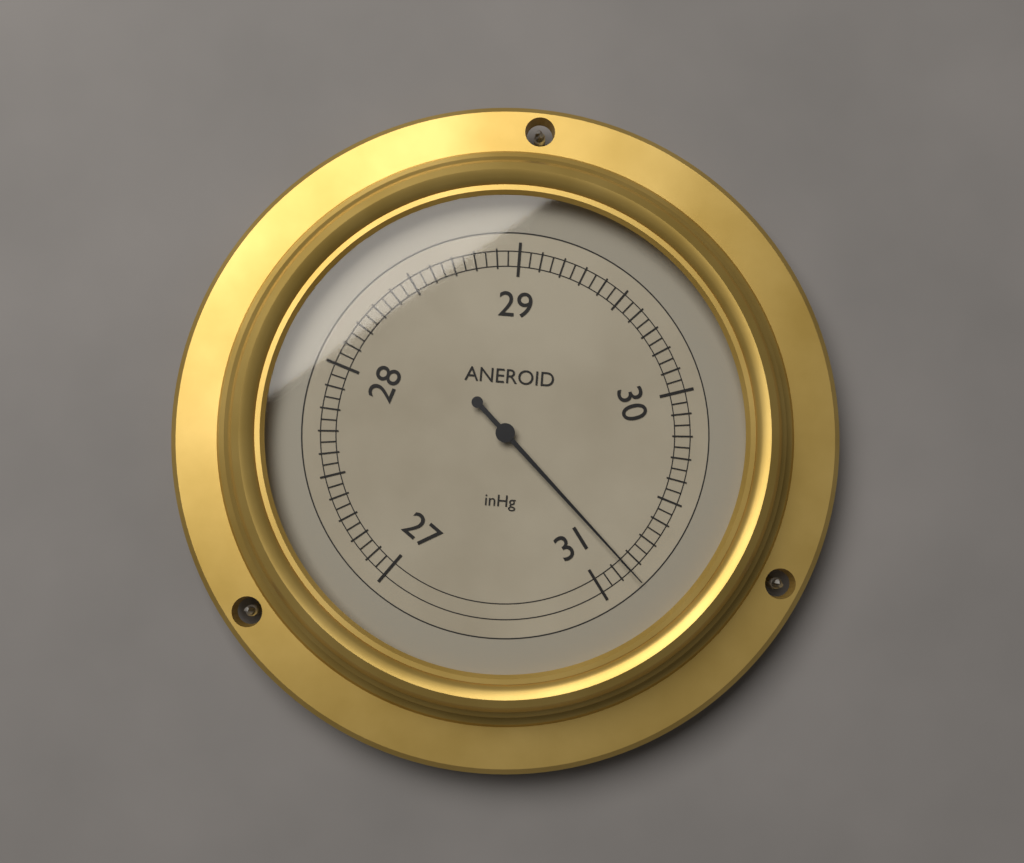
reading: 30.85 inHg
